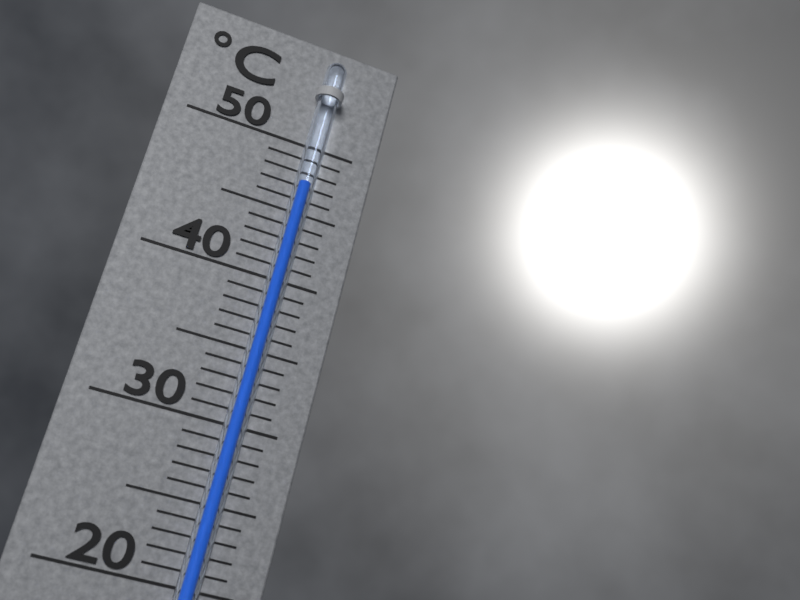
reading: 47 °C
